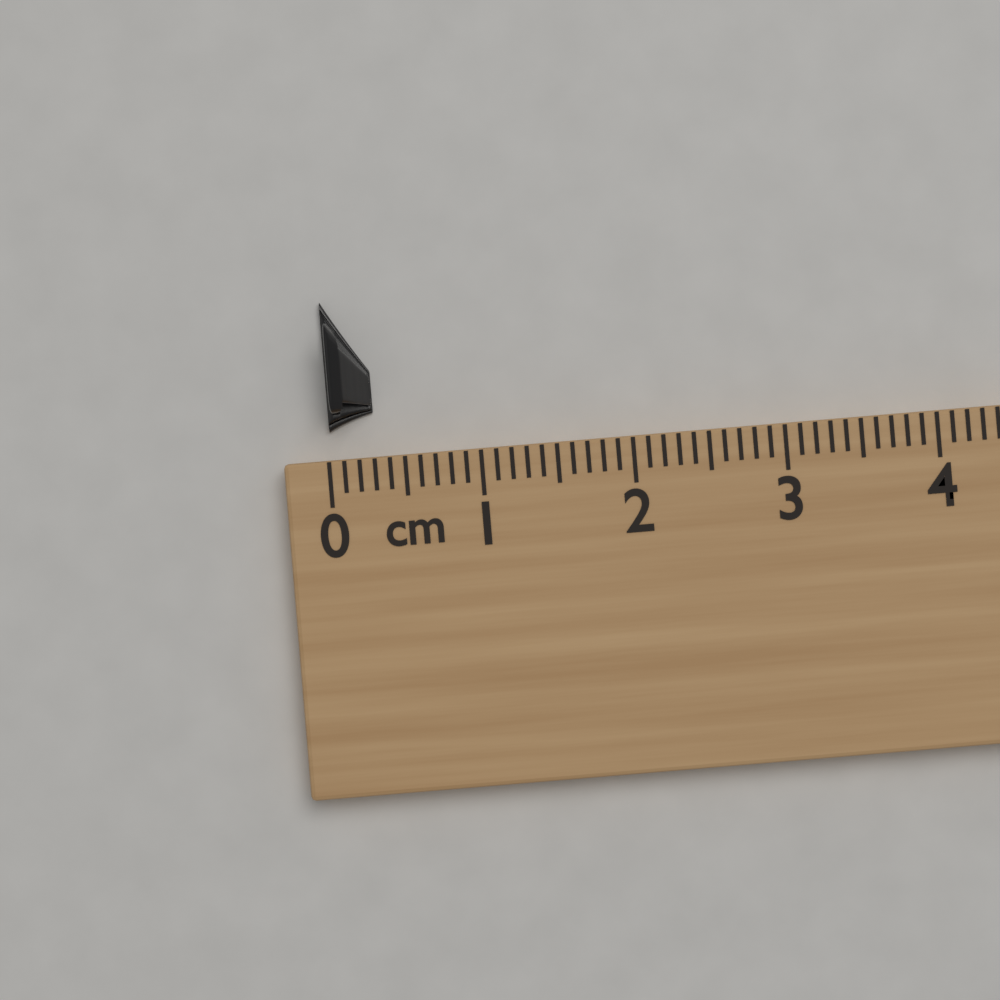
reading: 0.3 cm
